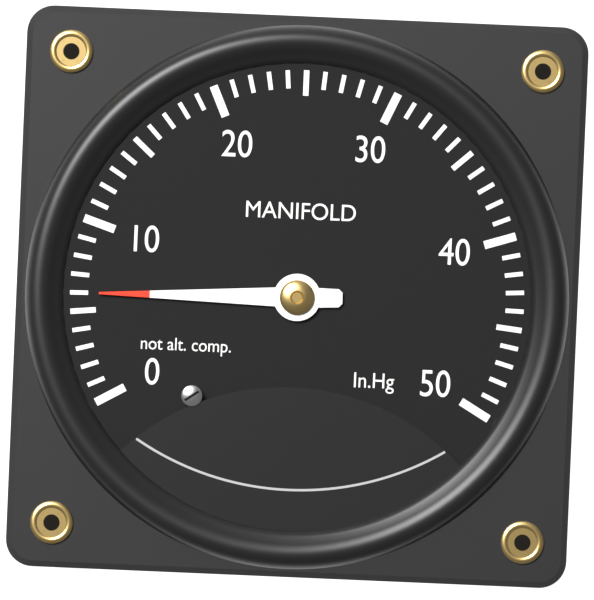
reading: 6 inHg
